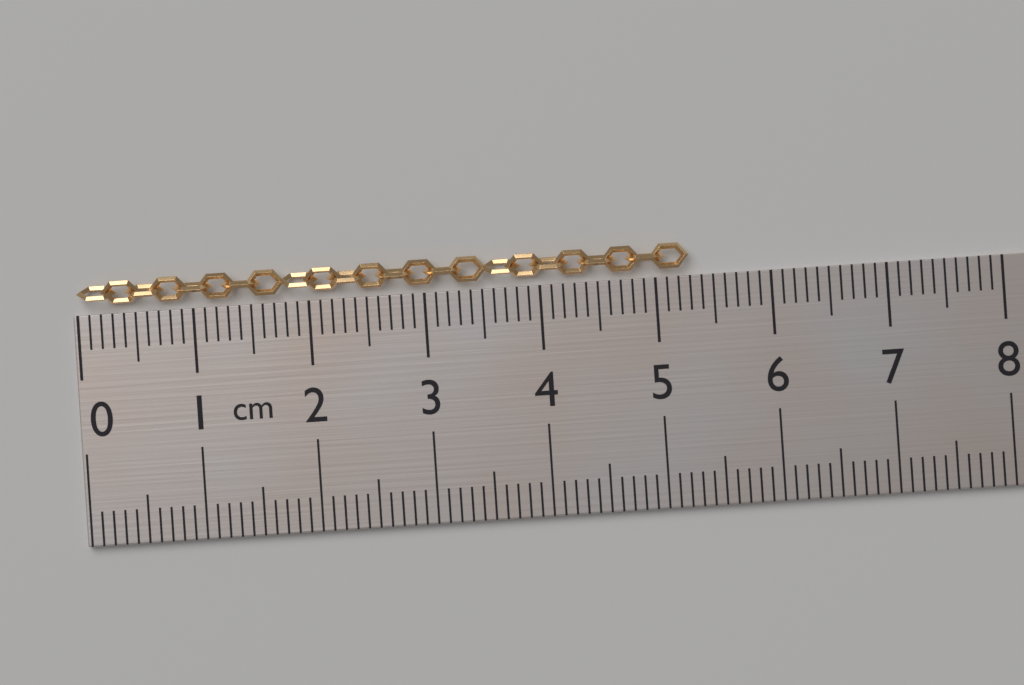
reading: 5.3 cm
